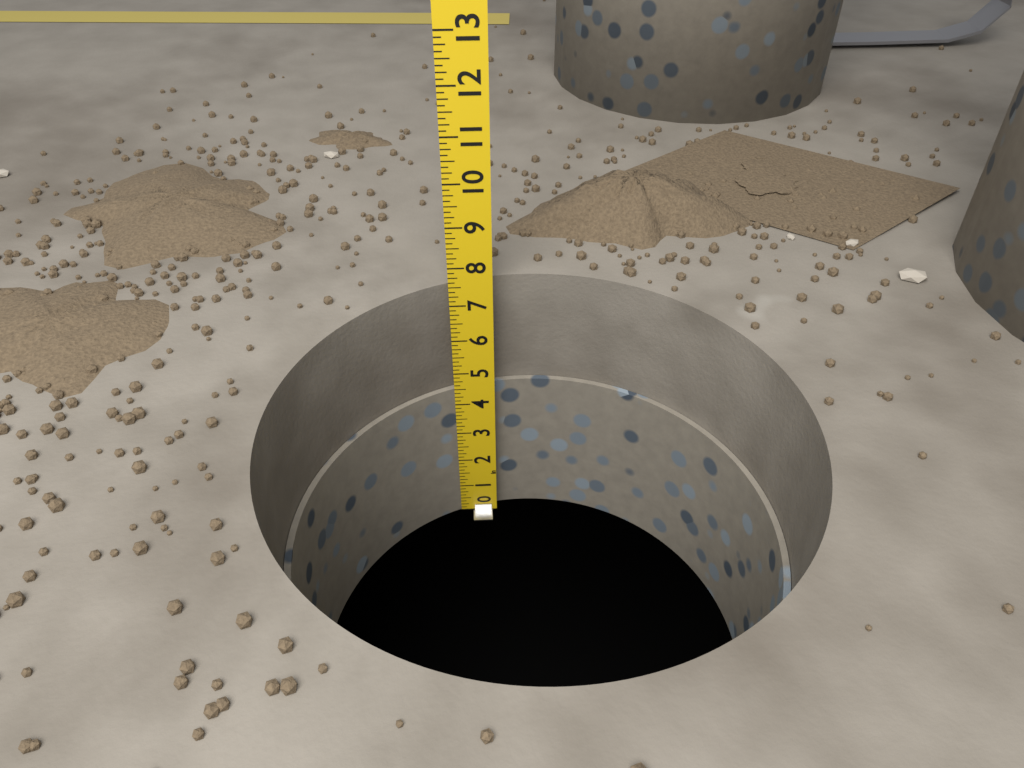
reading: 4.500 in
